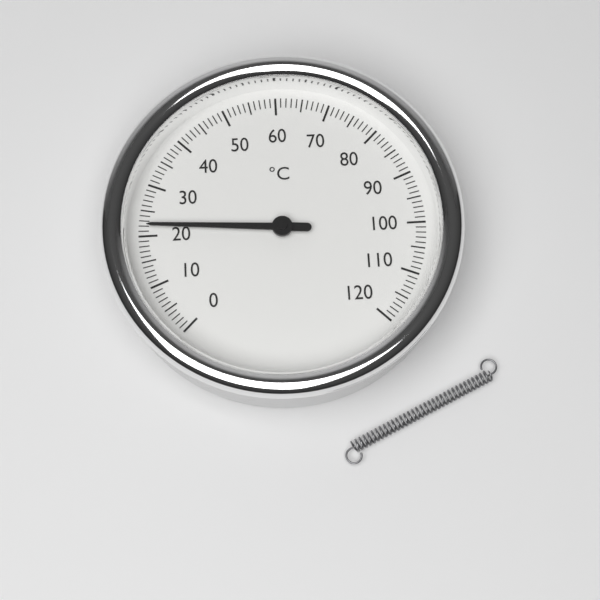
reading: 22 °C
